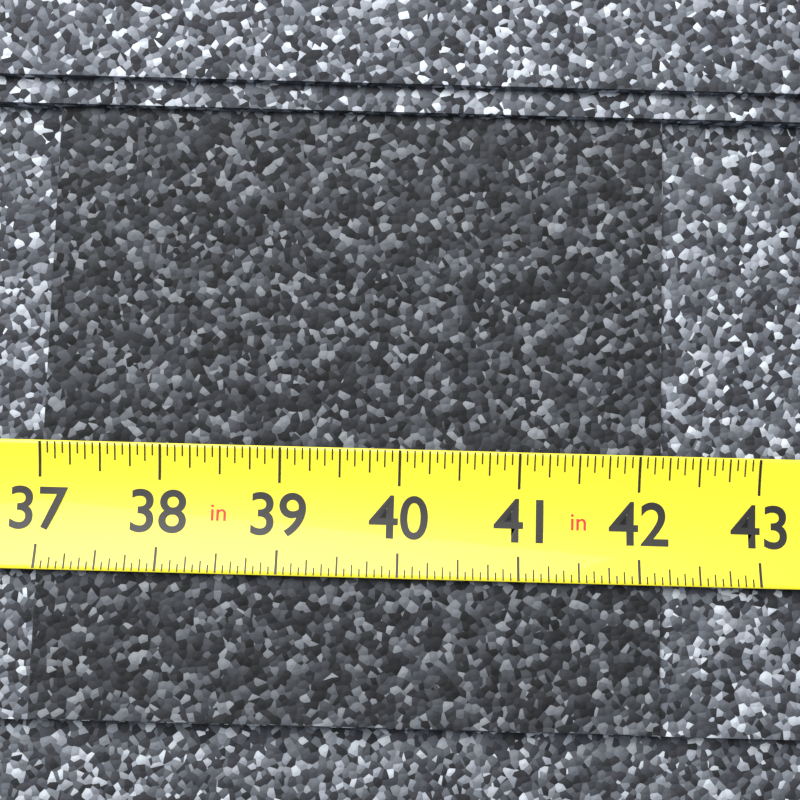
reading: 42.1875 in
